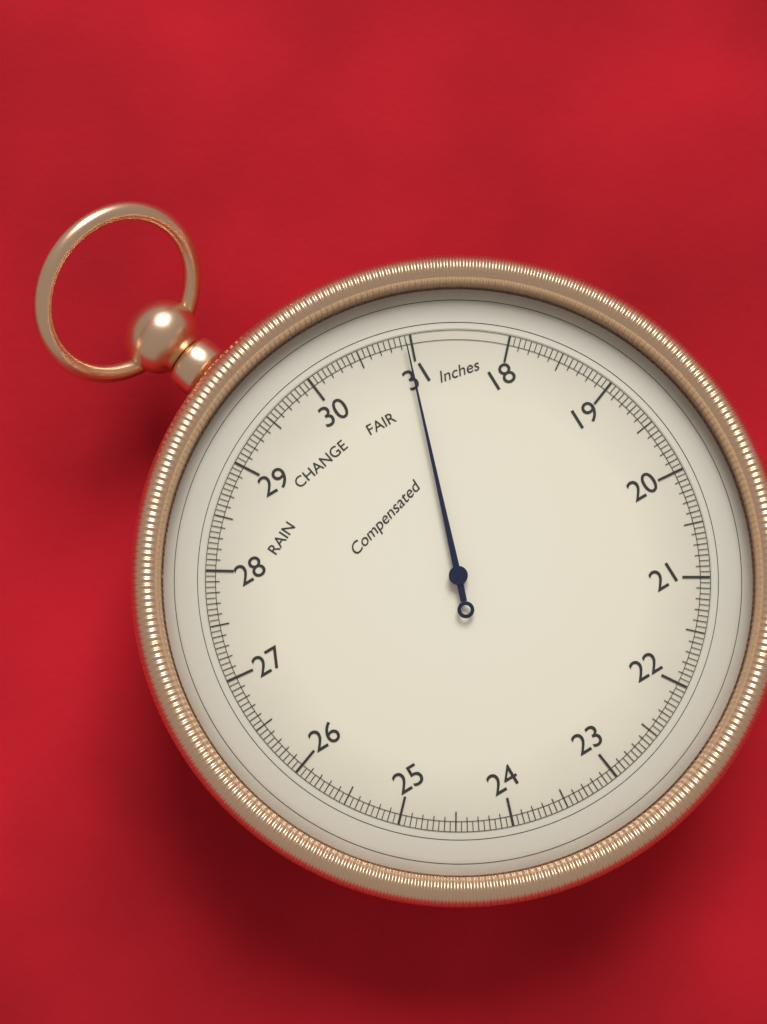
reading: 30.95 inHg
